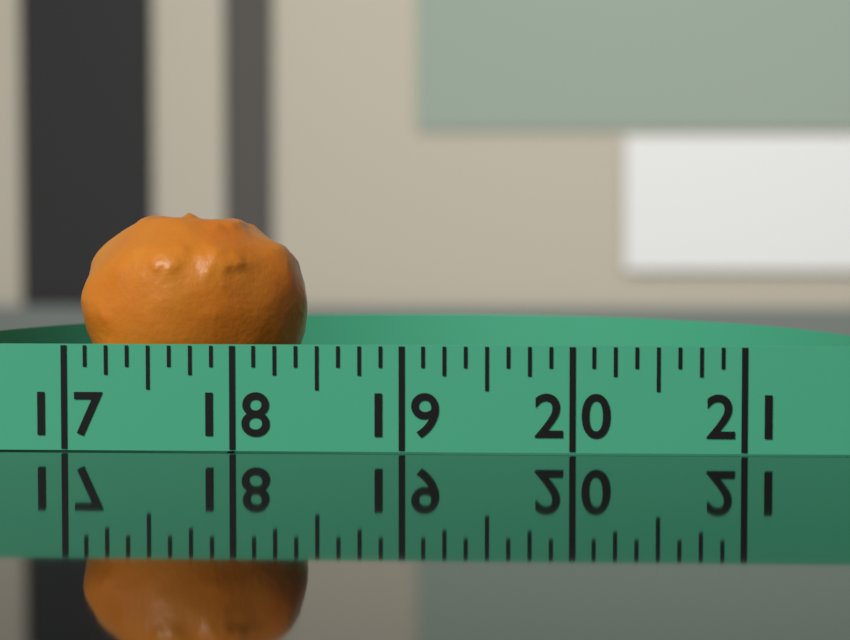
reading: 18.375 (no unit)
